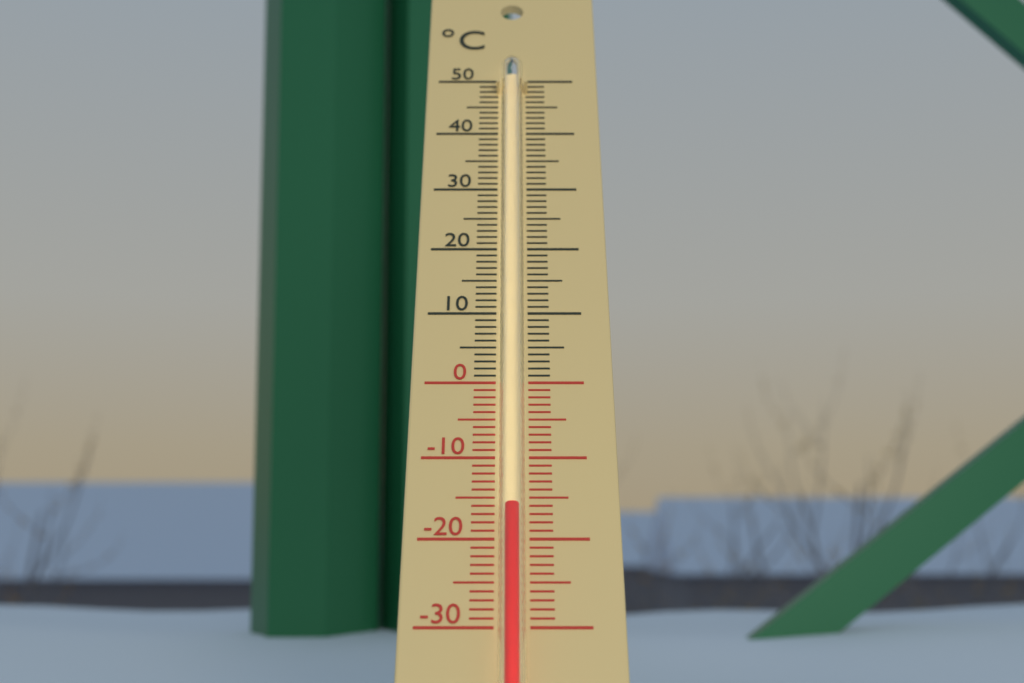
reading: -17 °C
